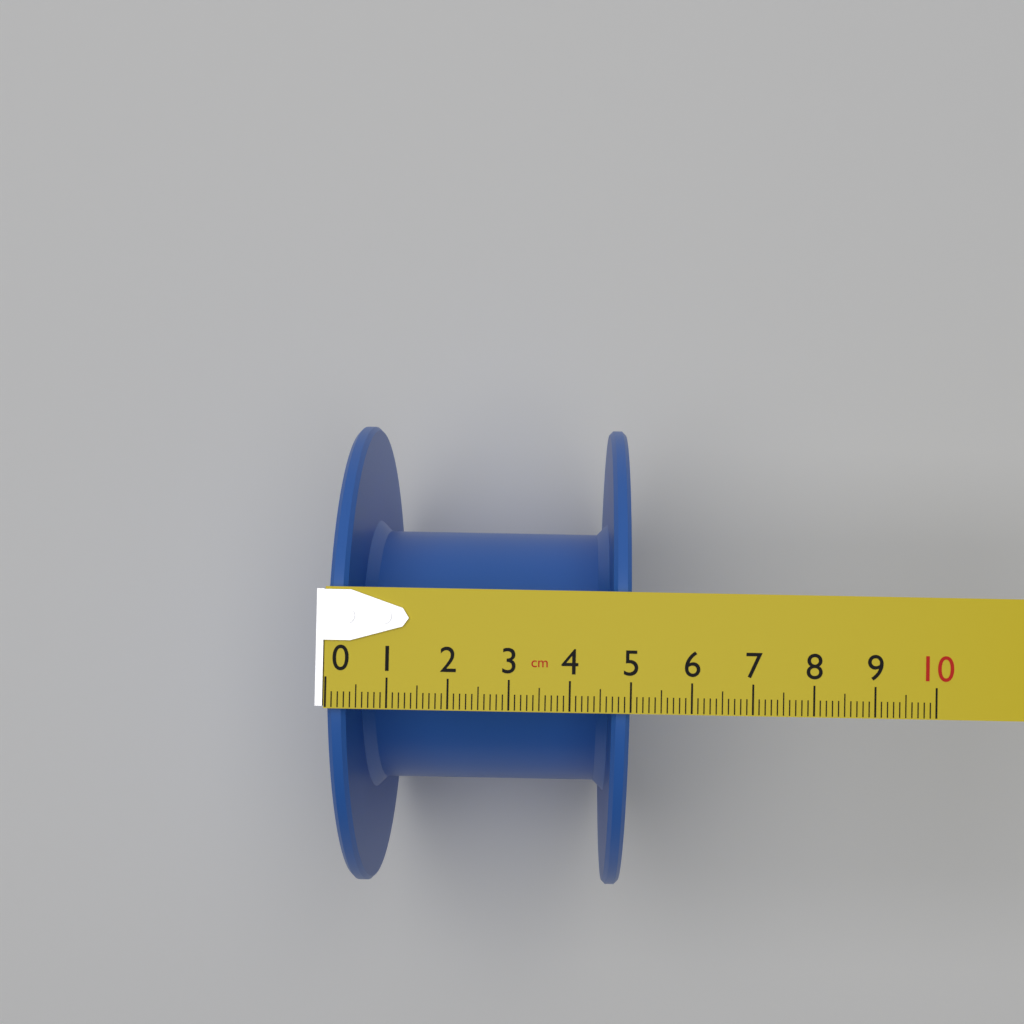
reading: 5.0 cm
